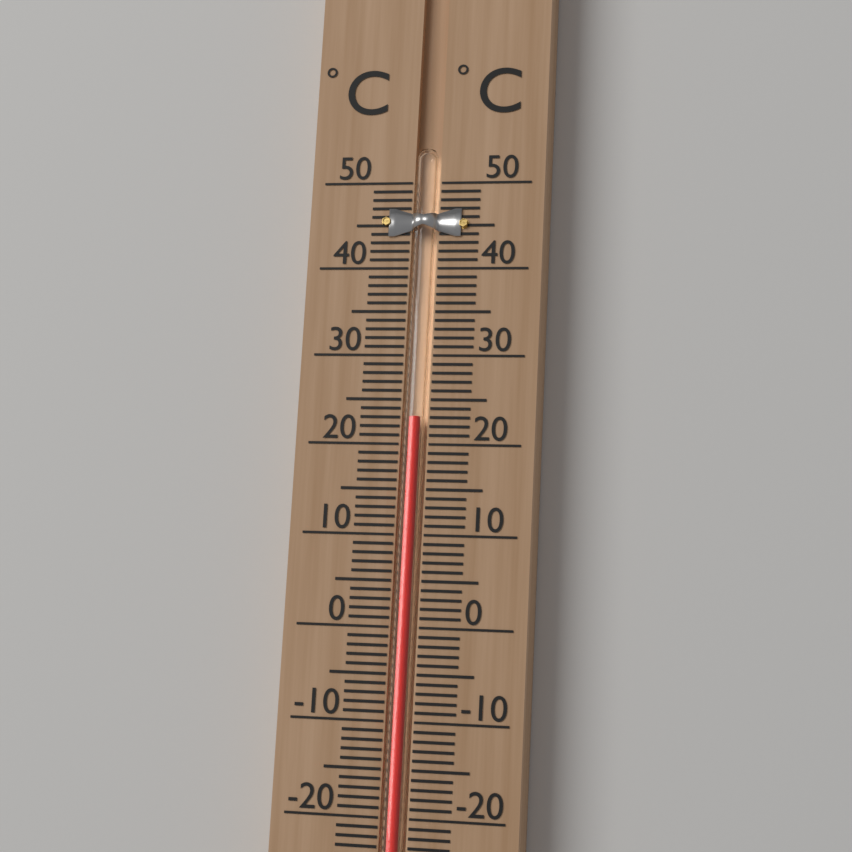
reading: 23 °C
